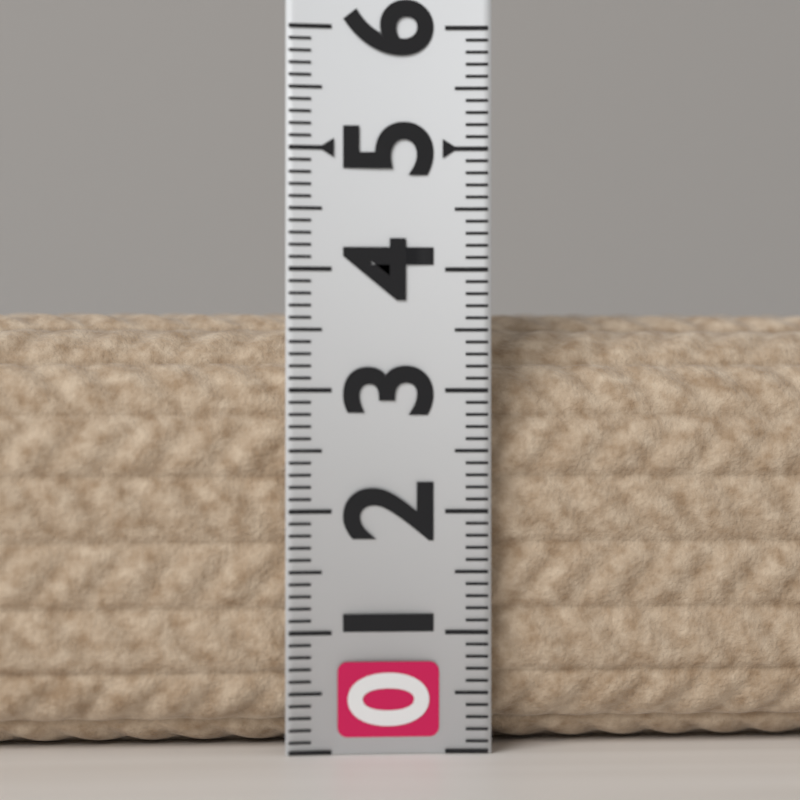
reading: 3.7 (no unit)
